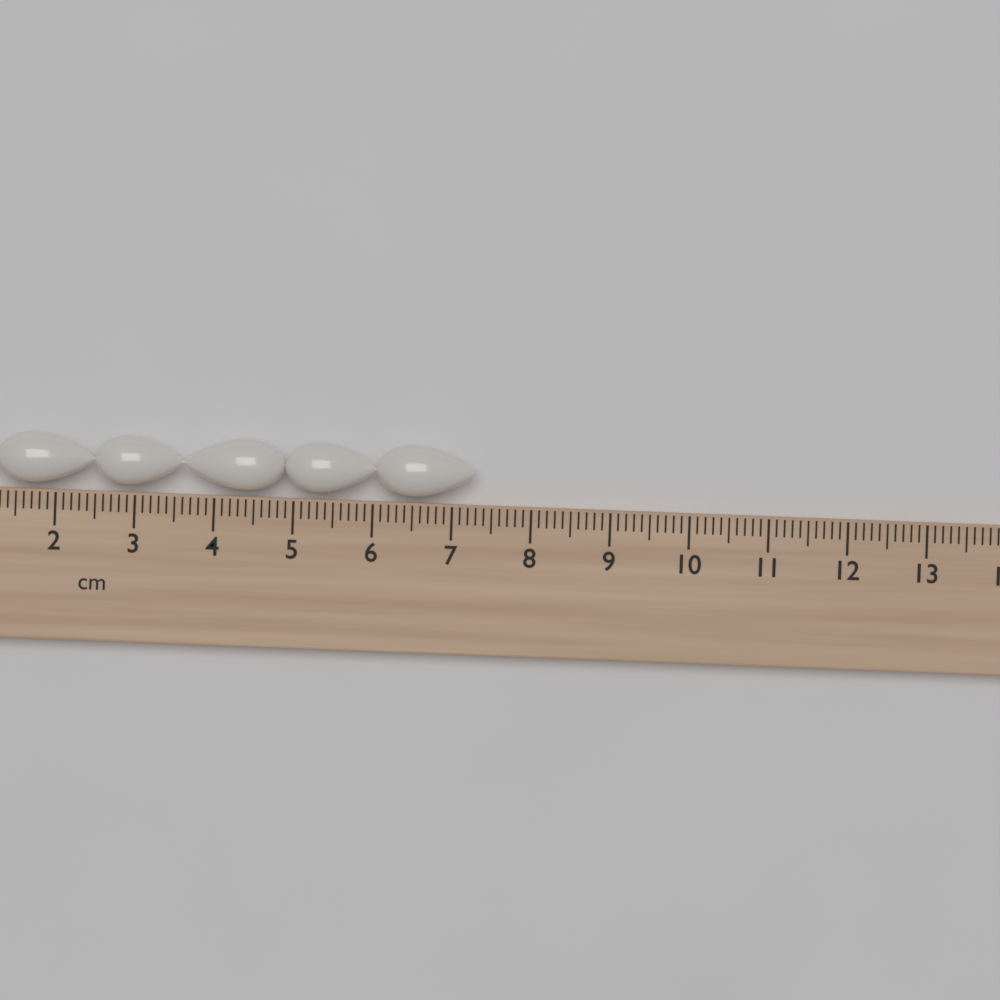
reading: 7.3 cm
